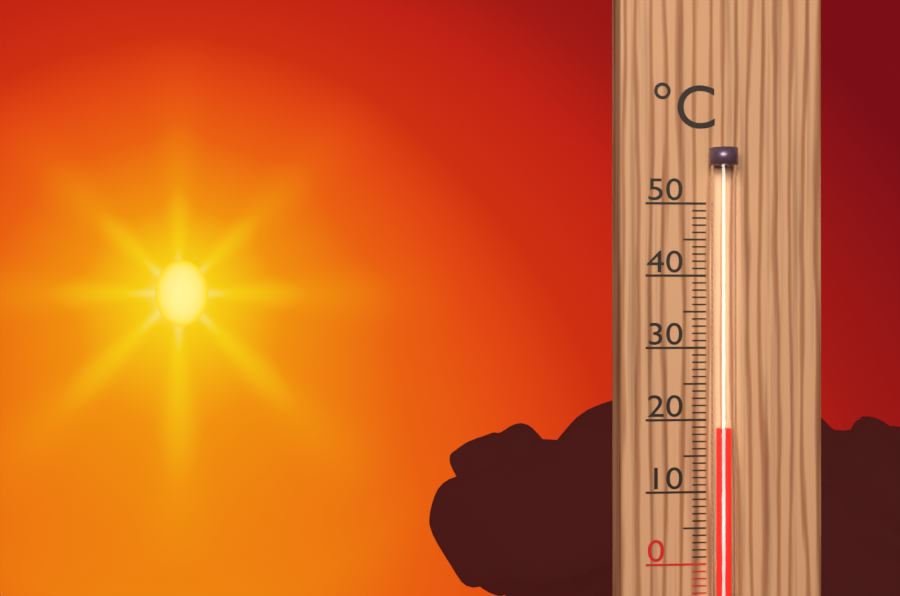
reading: 19 °C
